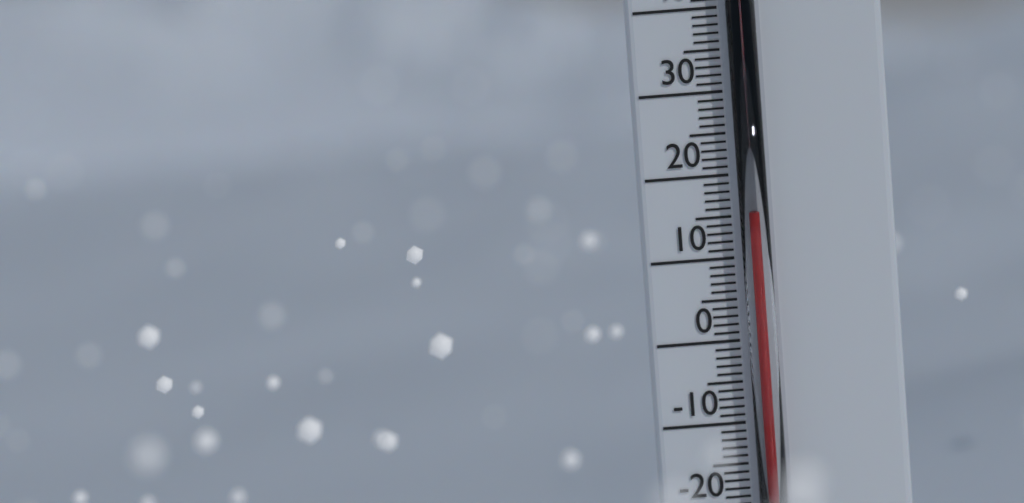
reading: 15 °C
